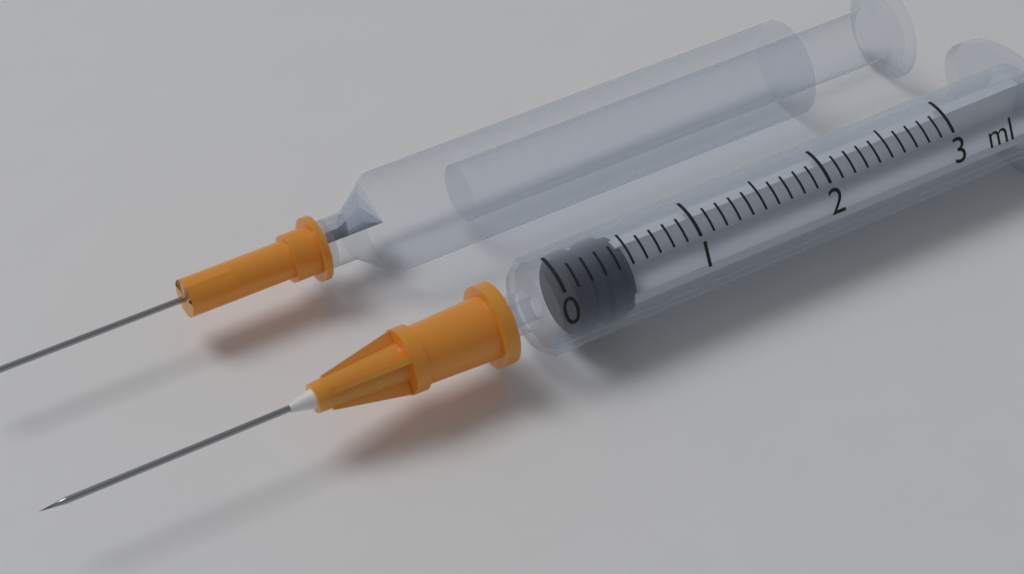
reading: 0.1 ml
